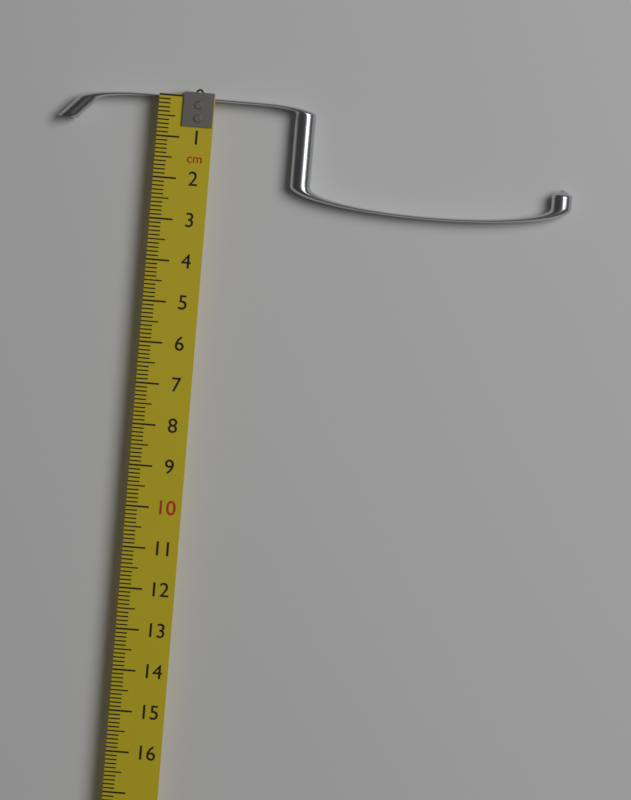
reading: 2.5 cm
